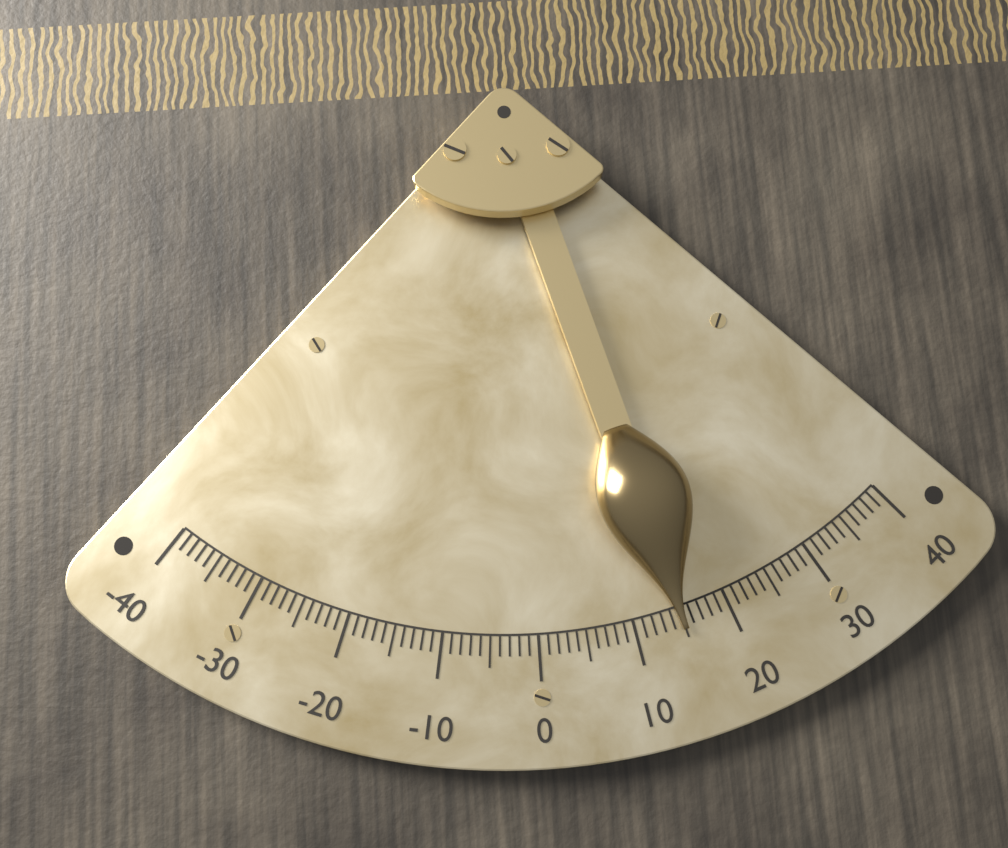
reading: 15 (no unit)
